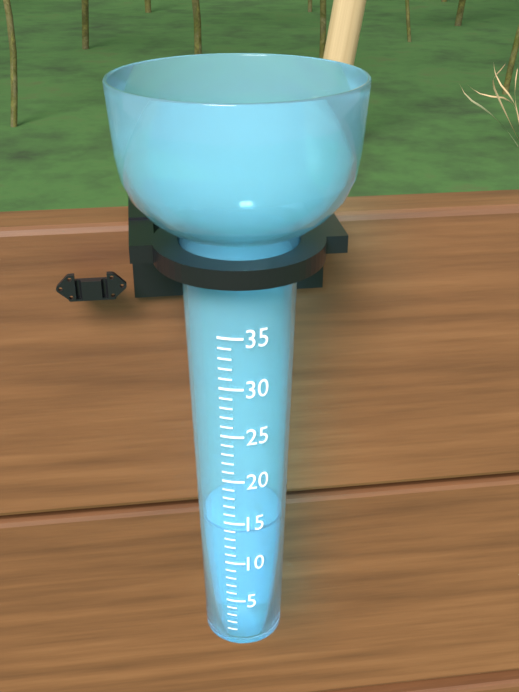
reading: 14 (no unit)
